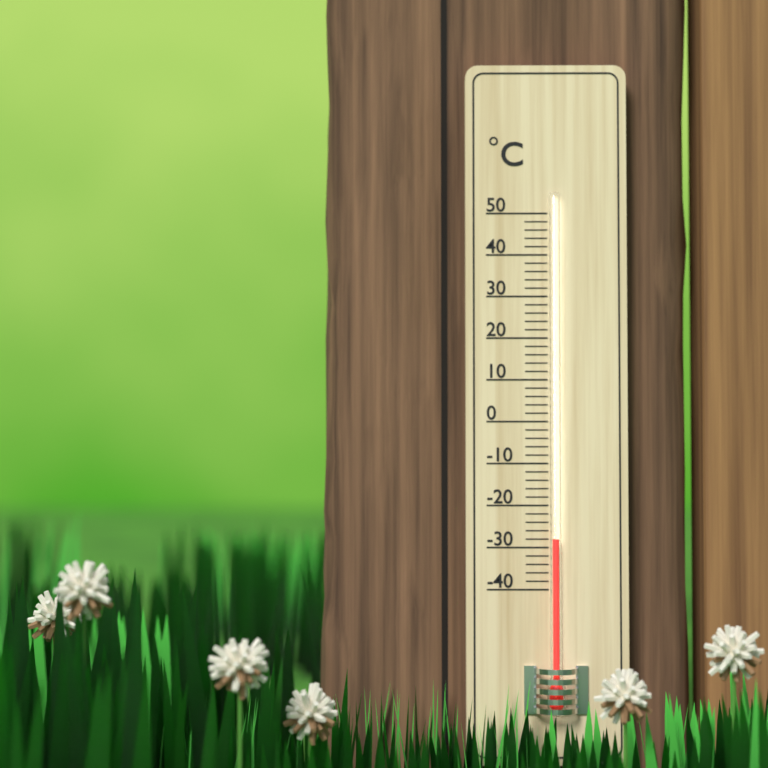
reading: -28 °C
